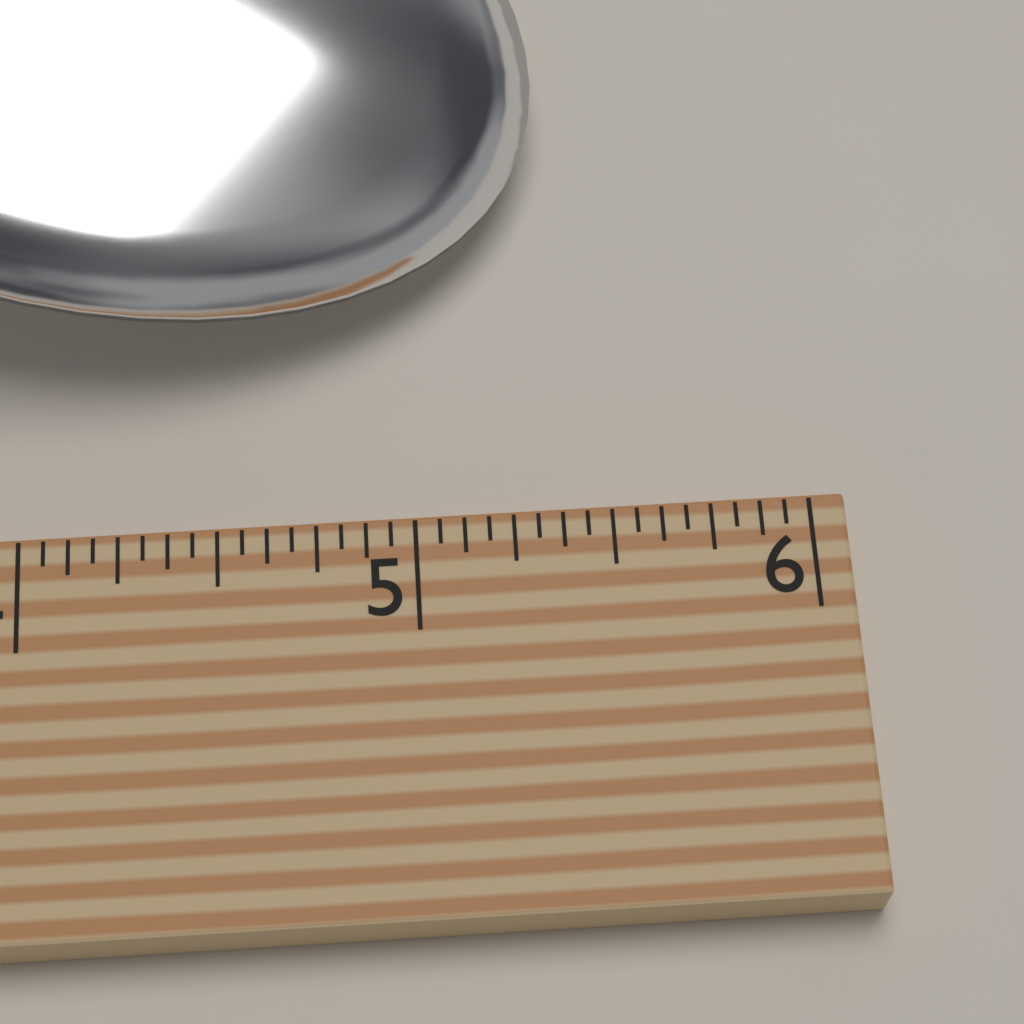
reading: 5.3750 (no unit)
